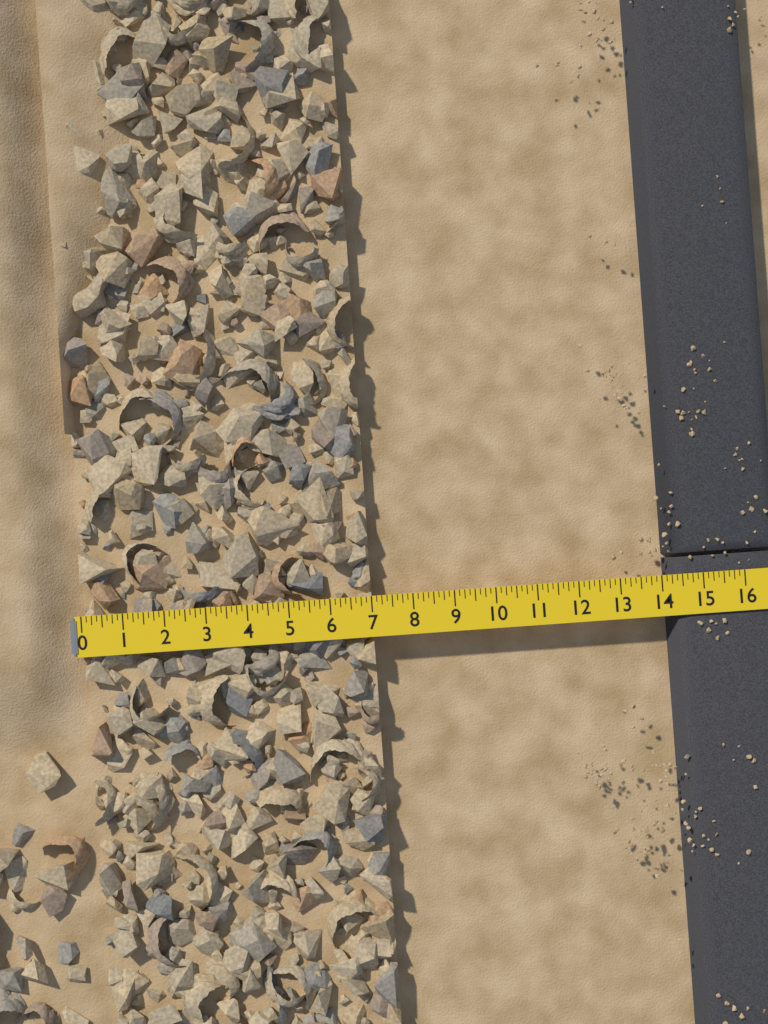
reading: 7.000 (no unit)
